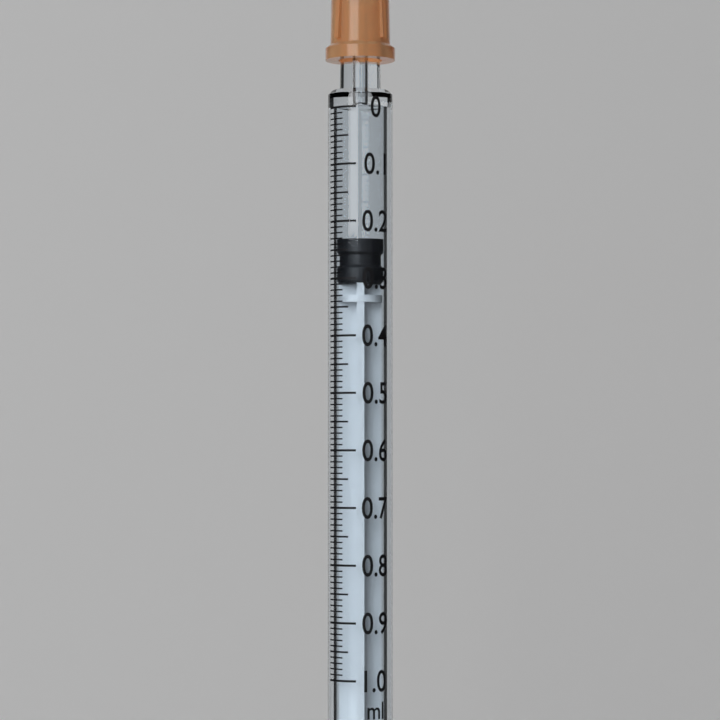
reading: 0.23 ml
